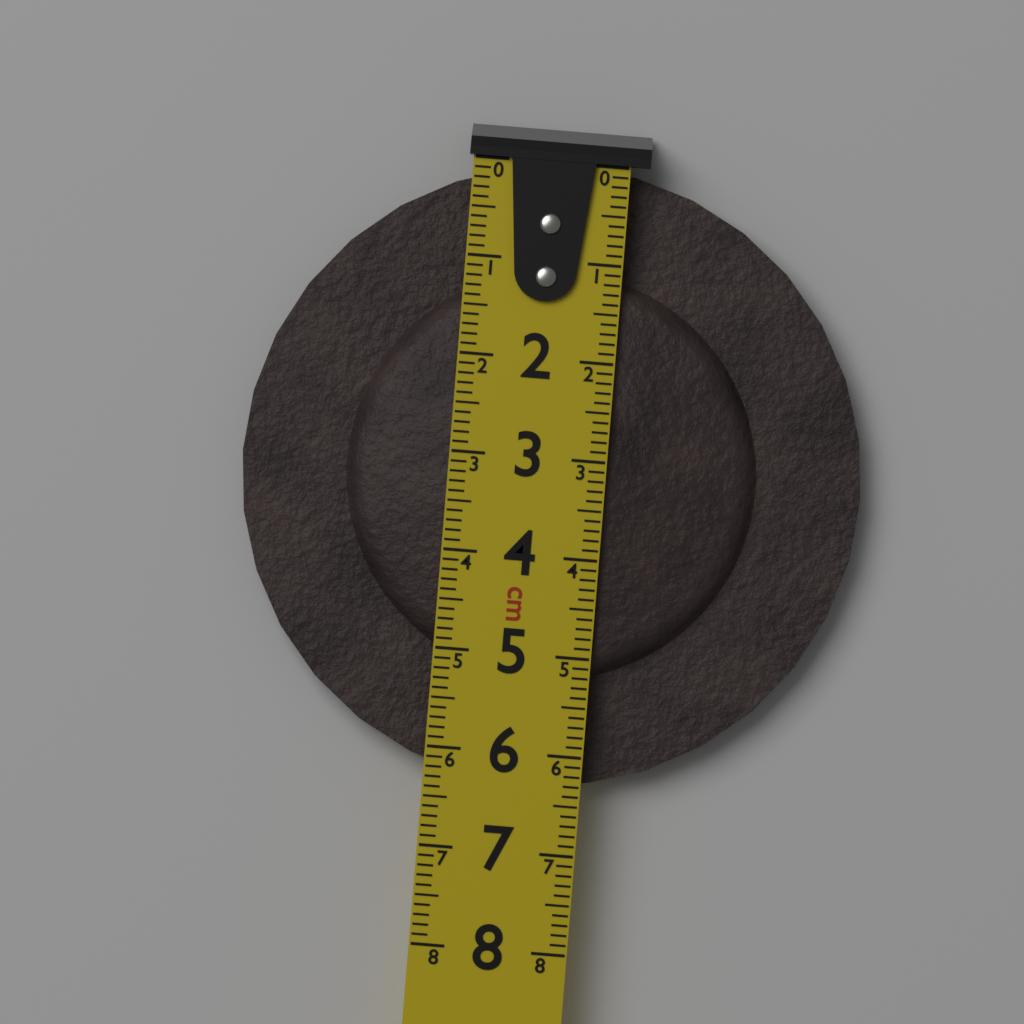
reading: 6.3 cm
